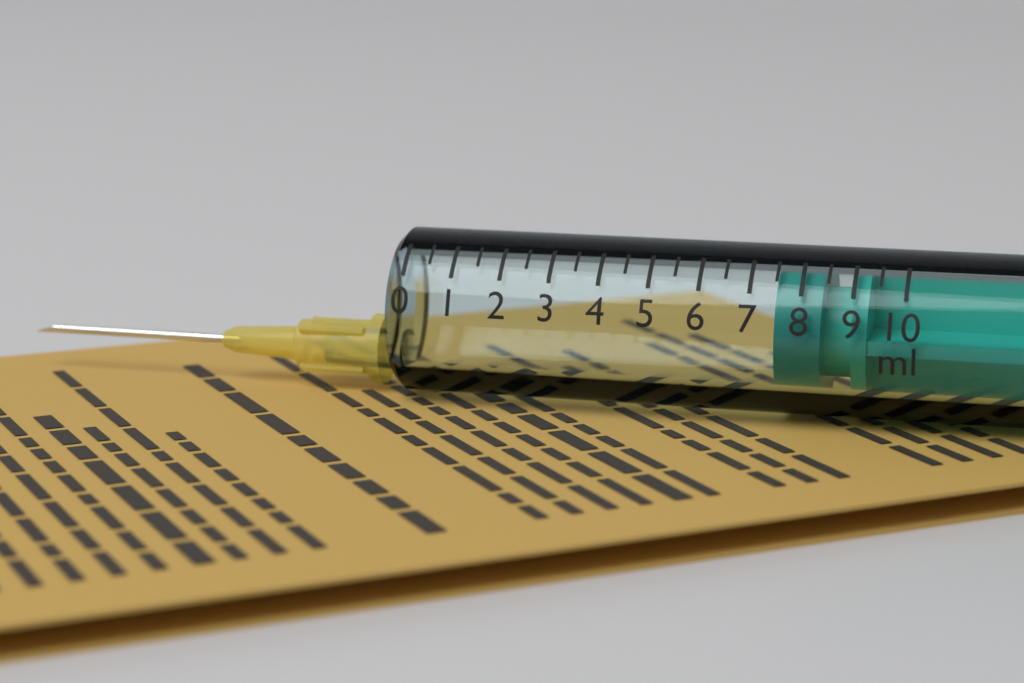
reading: 7.5 ml
